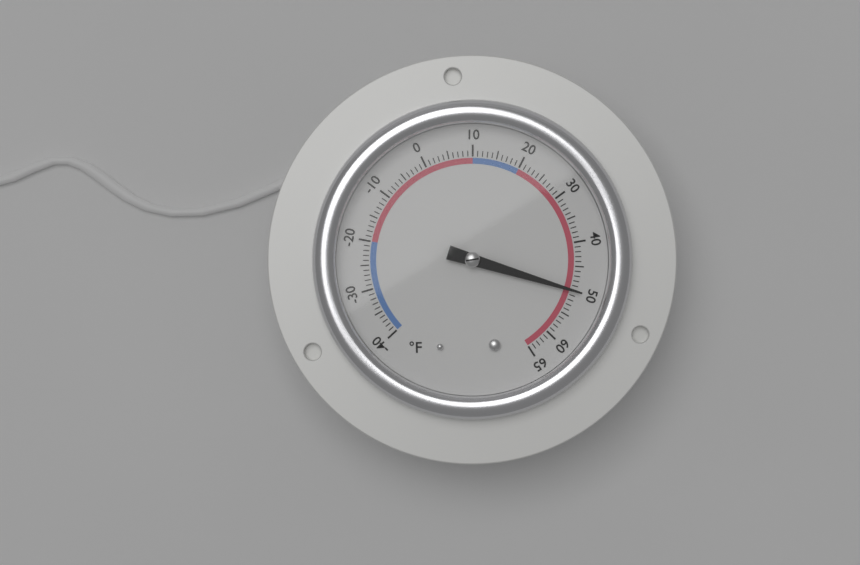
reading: 50 °F
